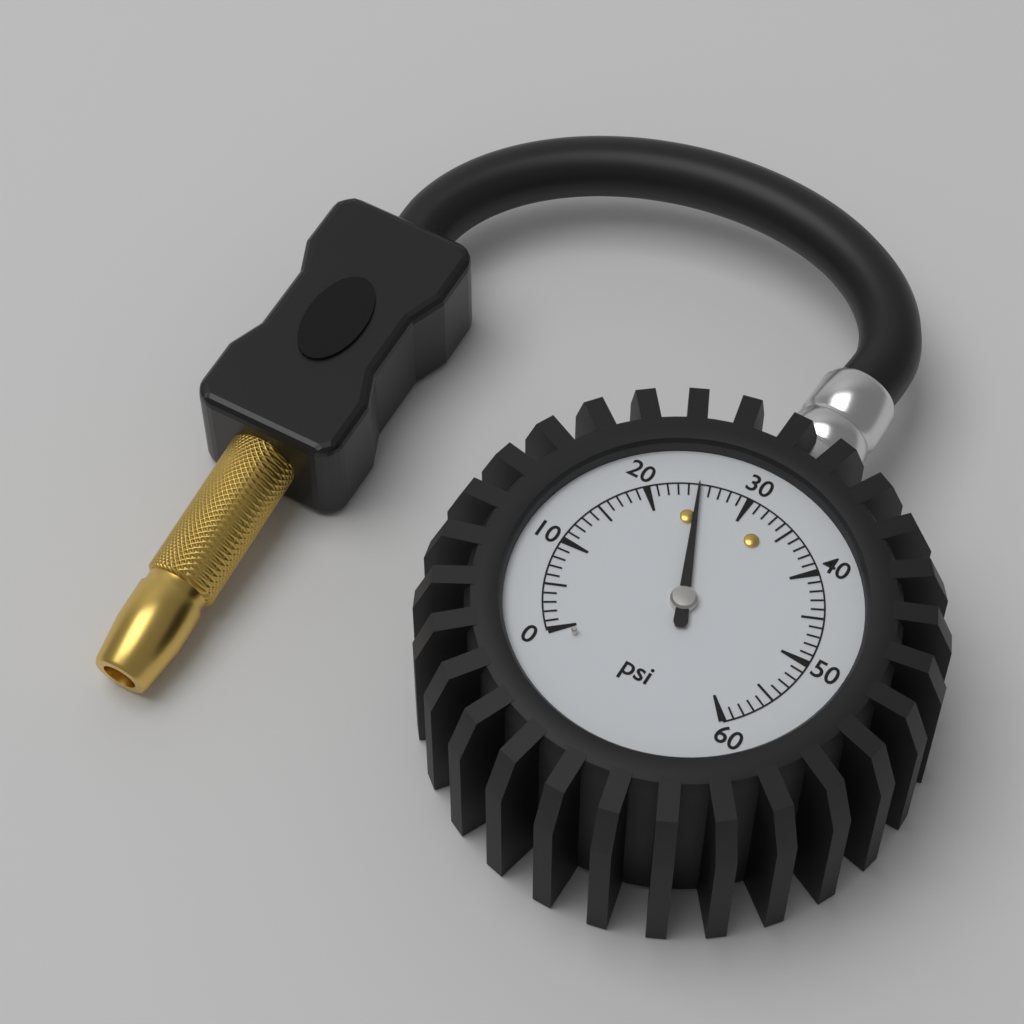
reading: 25 psi
